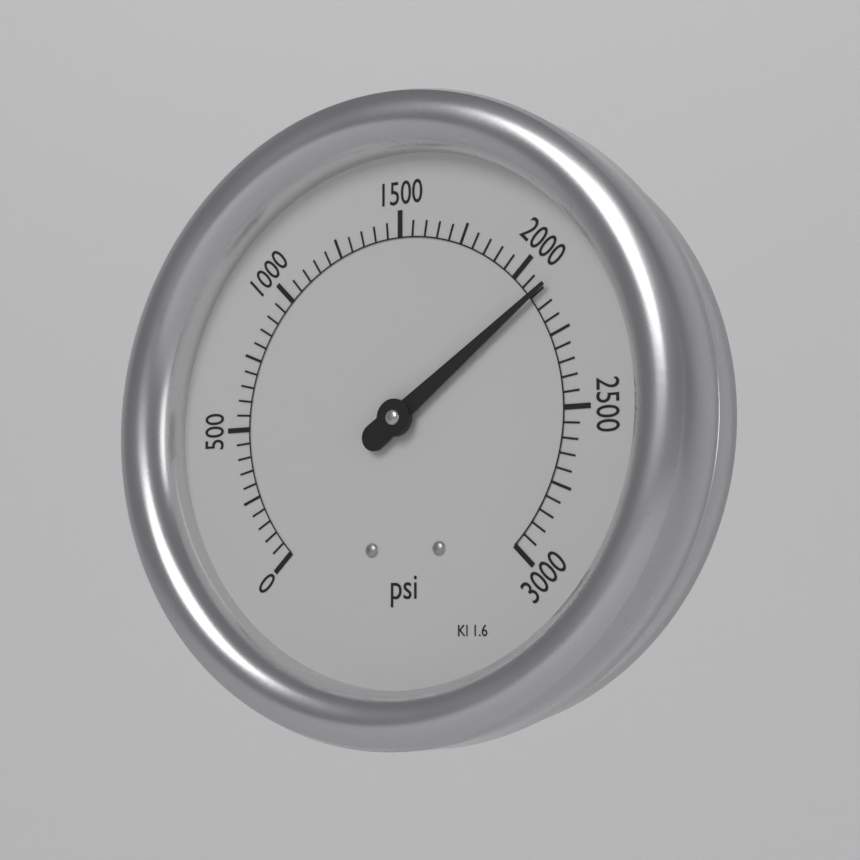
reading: 2100 psi
